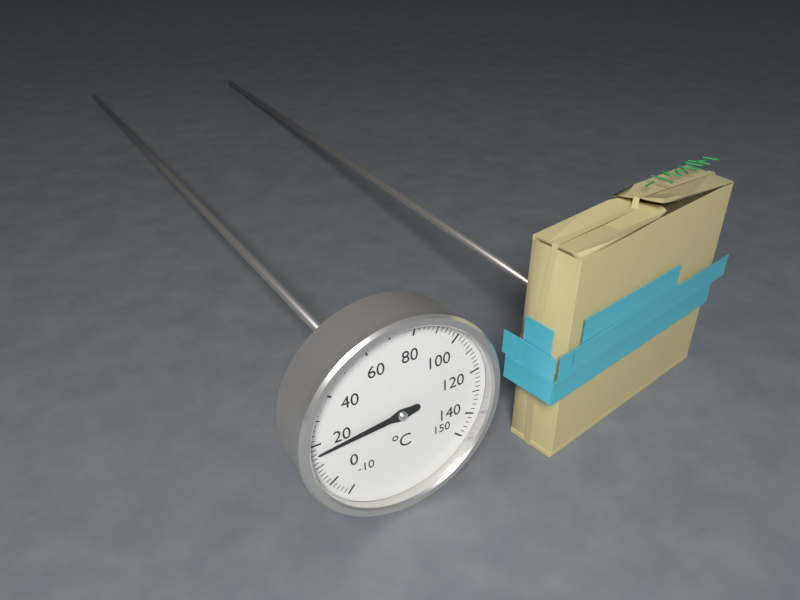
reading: 16 °C
